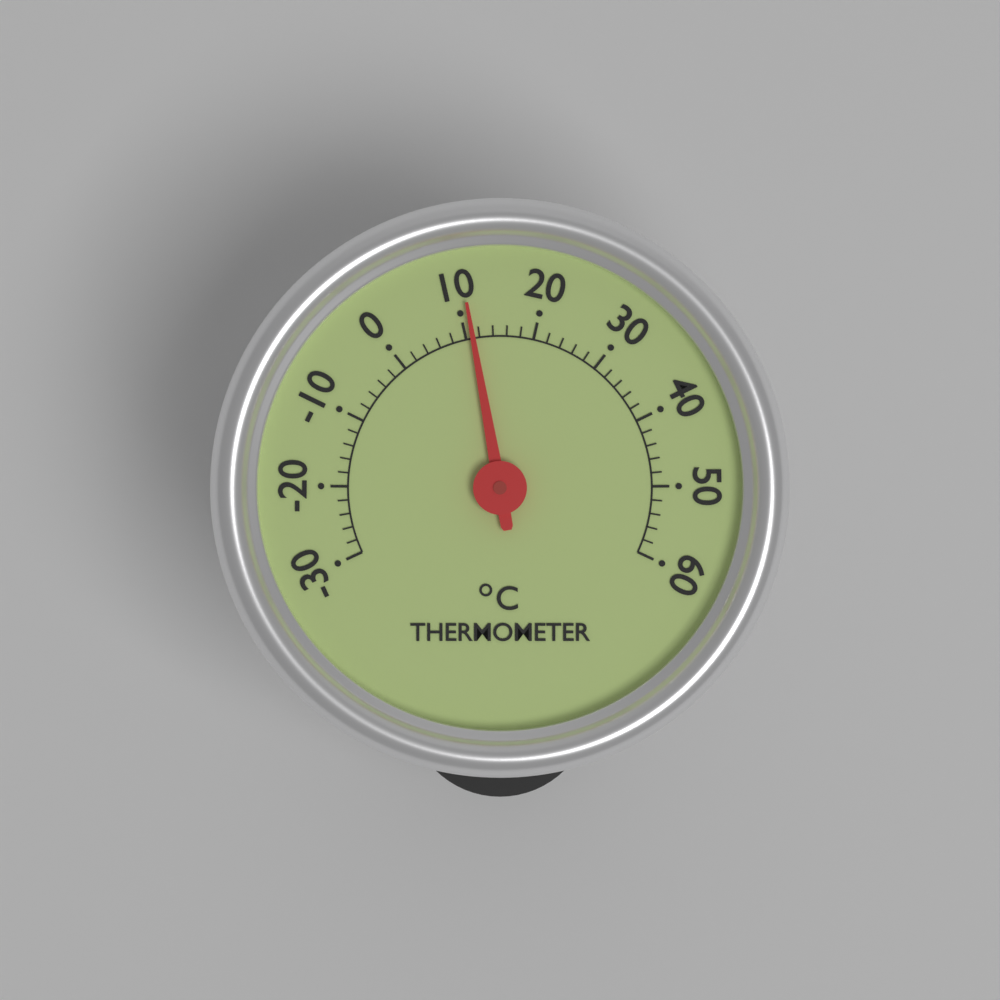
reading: 11 °C
